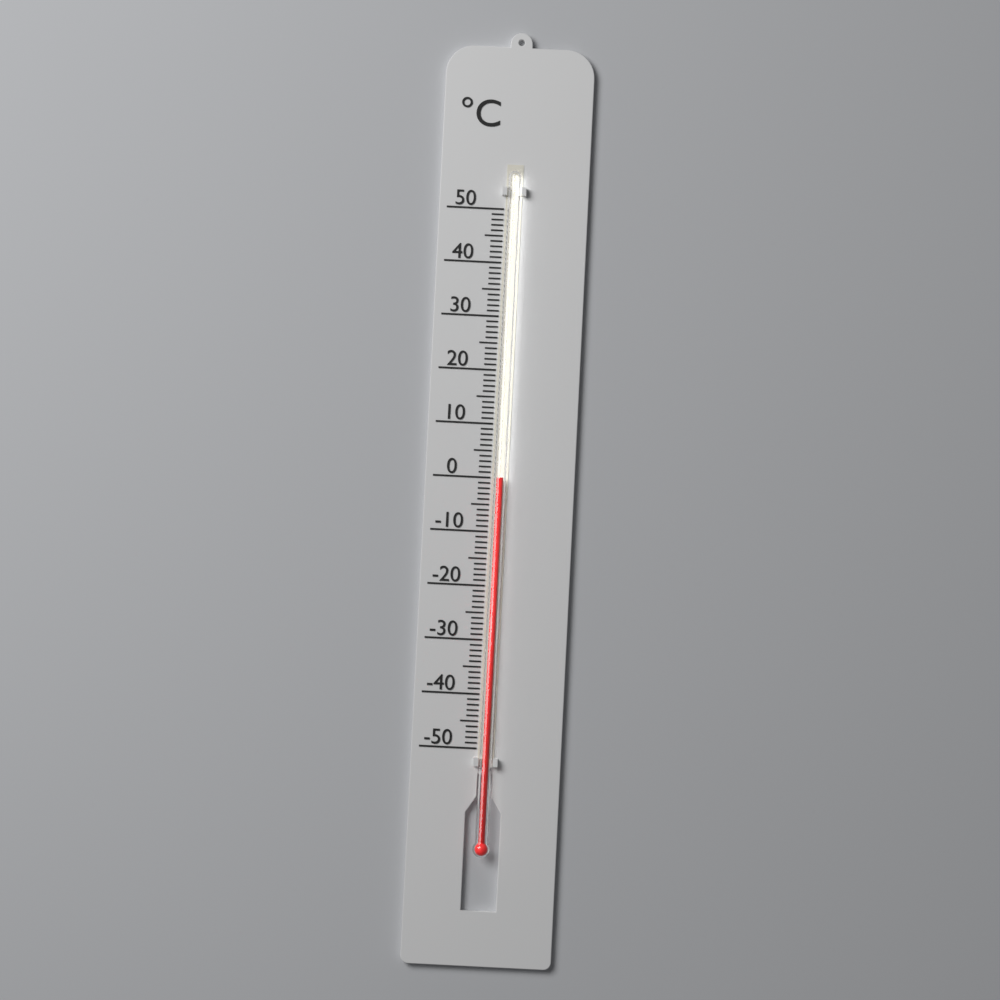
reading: 0 °C
